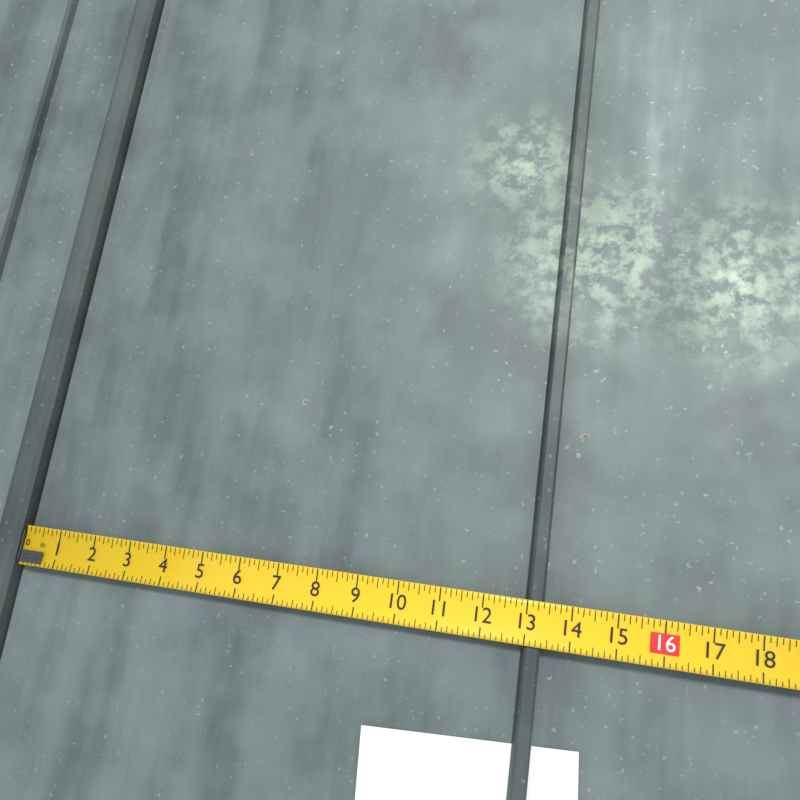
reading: 13.375 in
